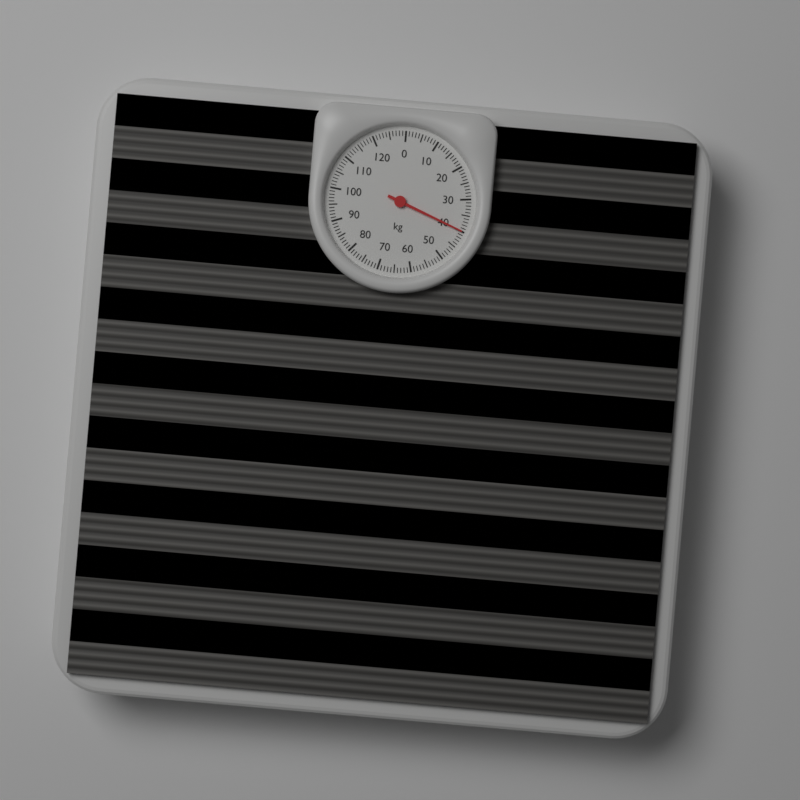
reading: 40 kg
